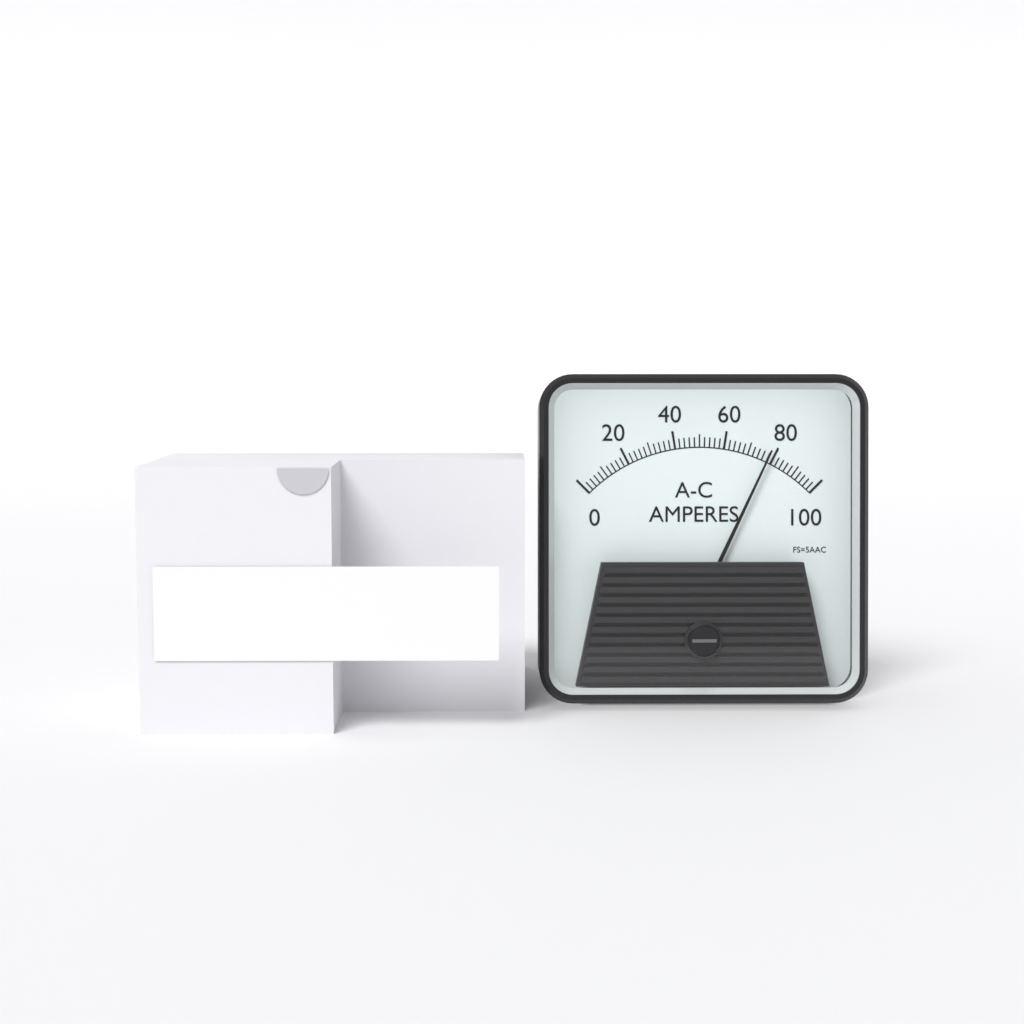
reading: 78 A
